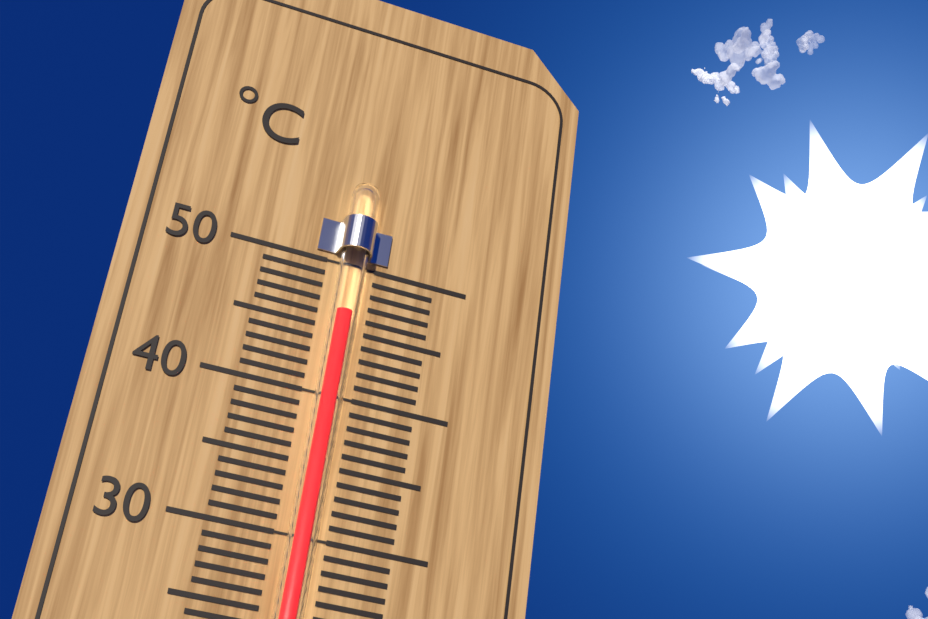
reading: 46 °C
